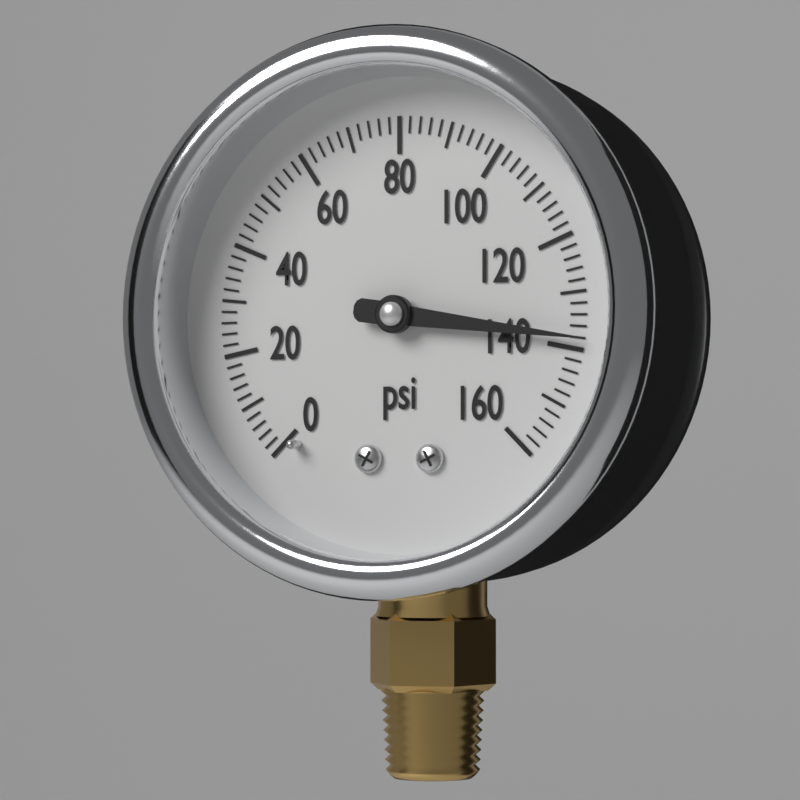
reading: 138 psi
